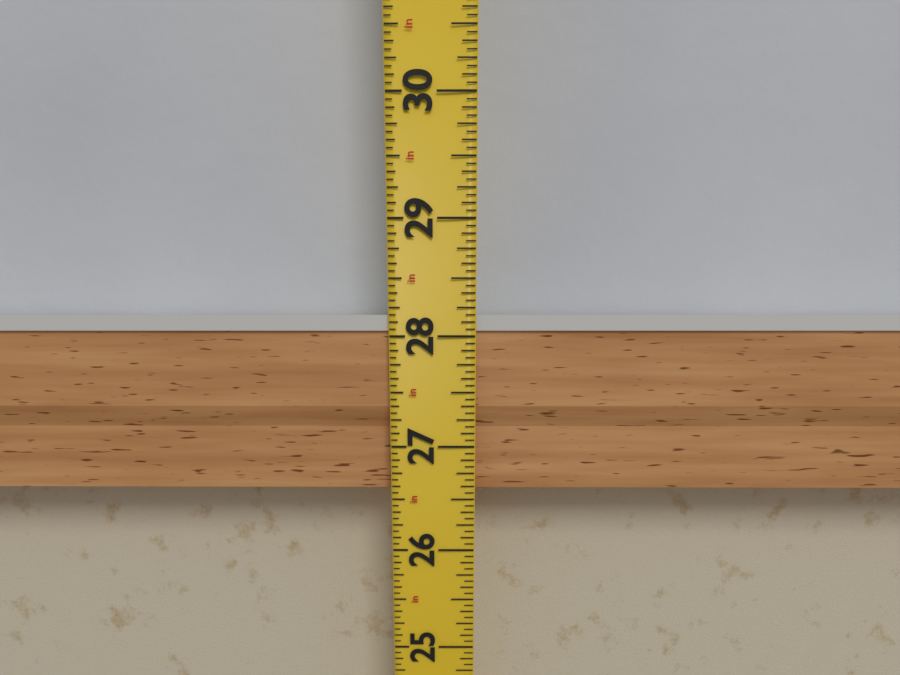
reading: 28.1875 in
